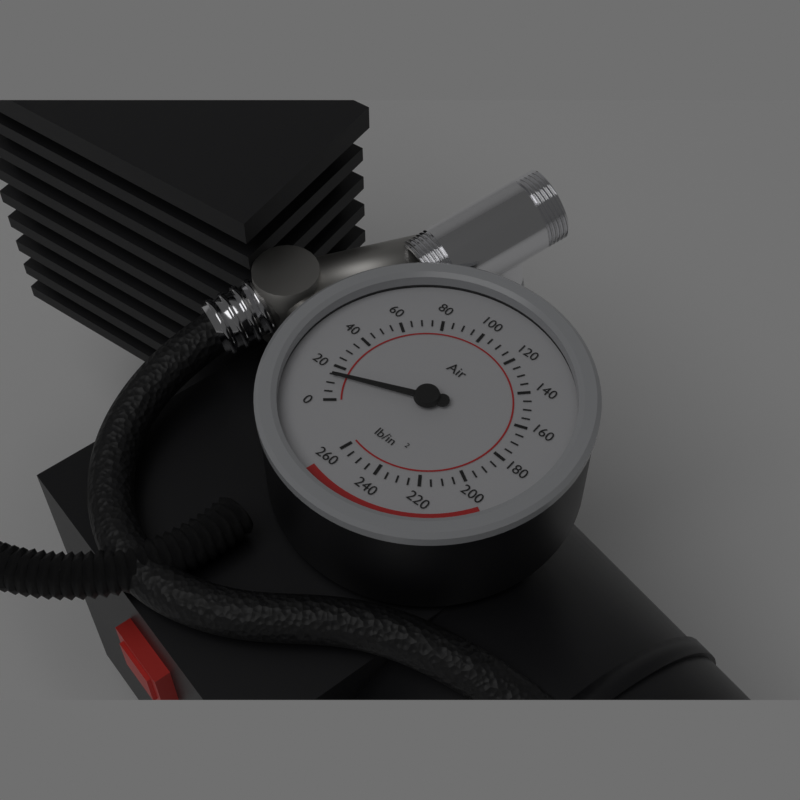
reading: 14 lb/in²
